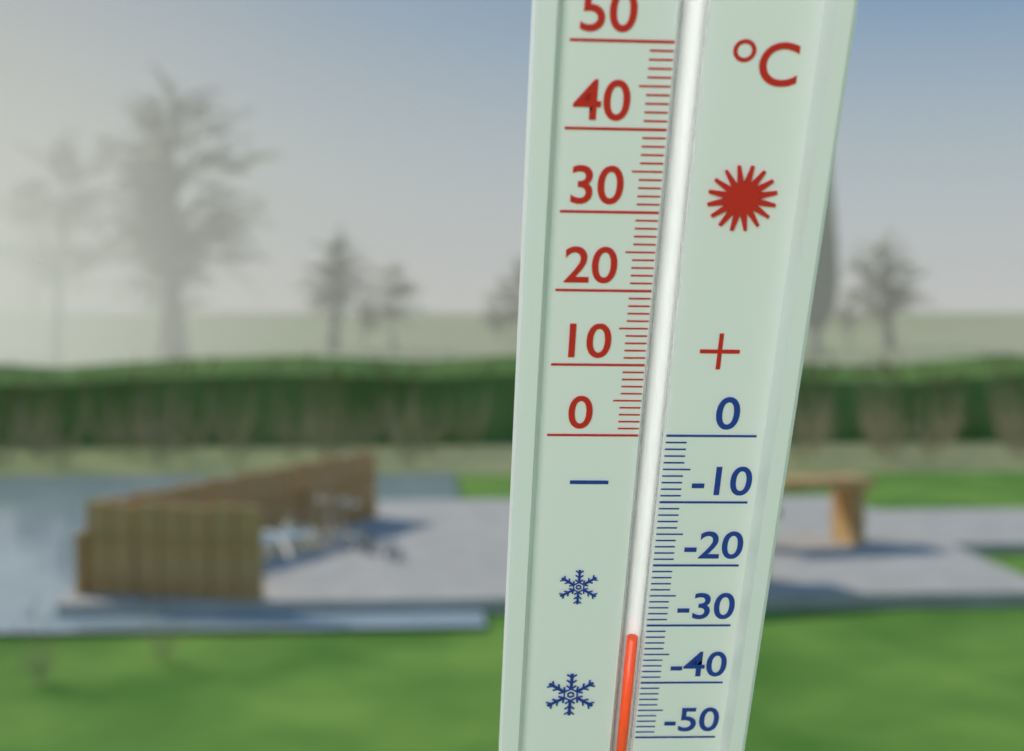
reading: -32 °C
